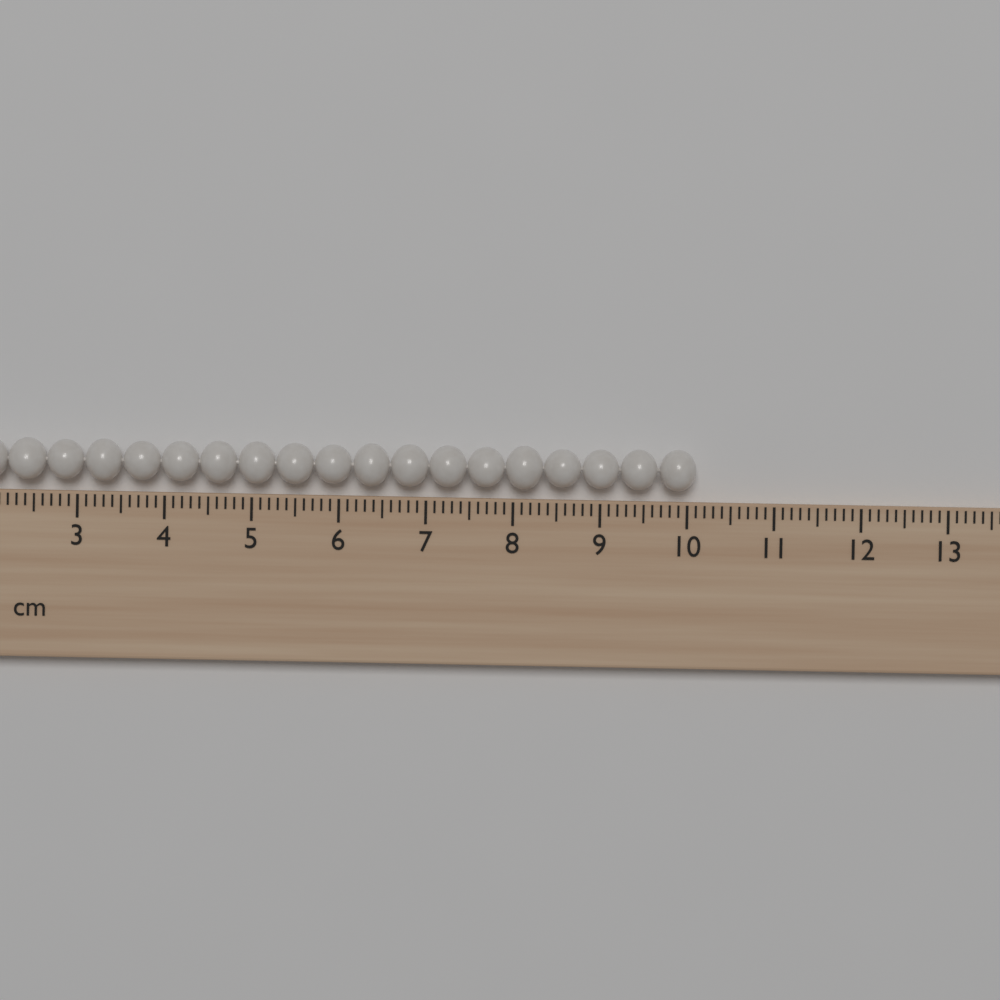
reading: 10.1 cm
